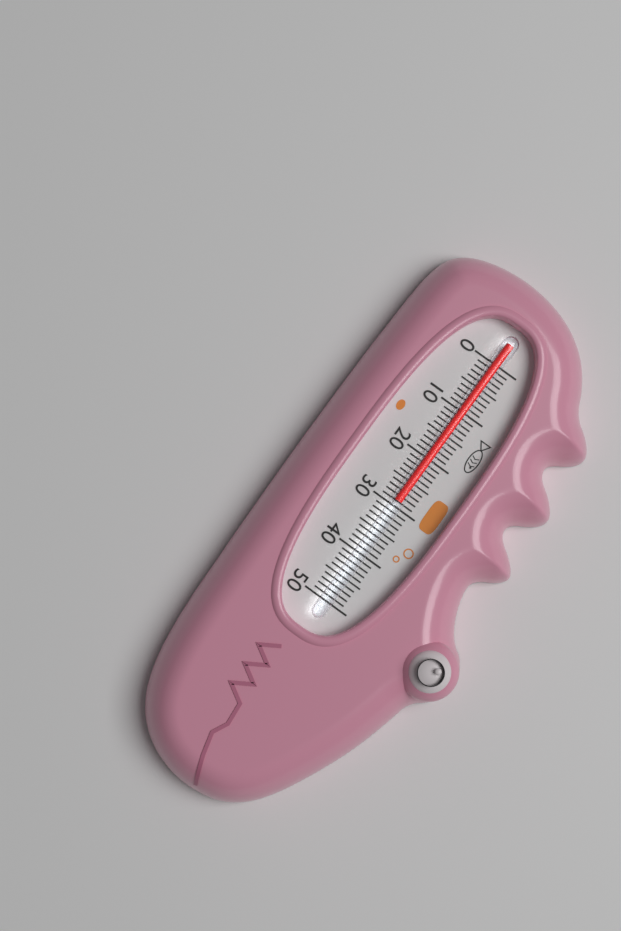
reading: 29 (no unit)
